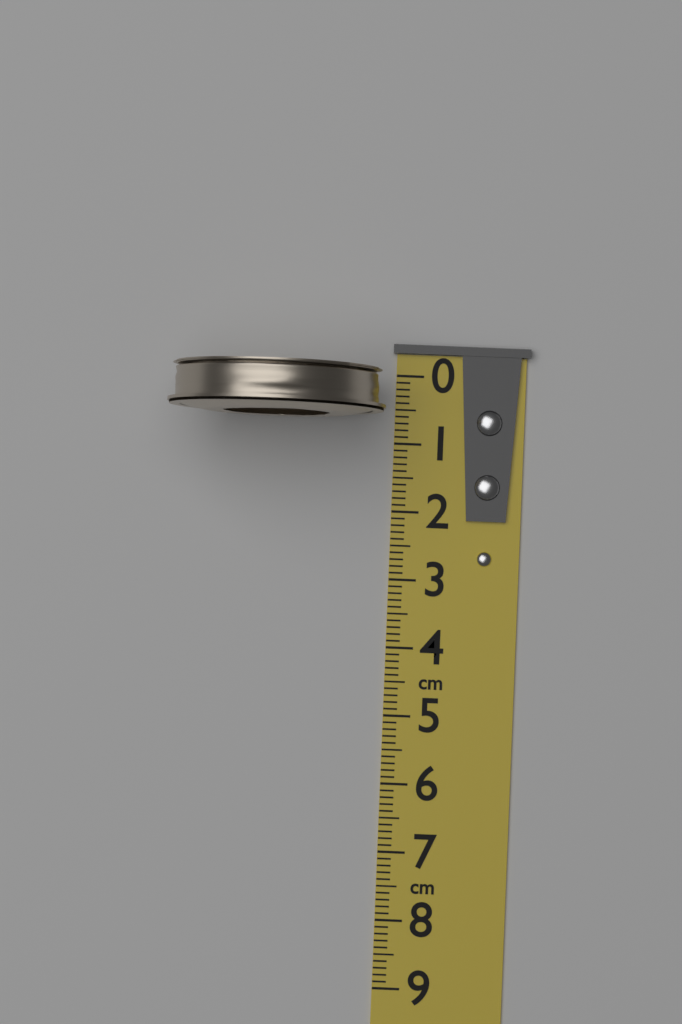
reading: 0.7 cm
